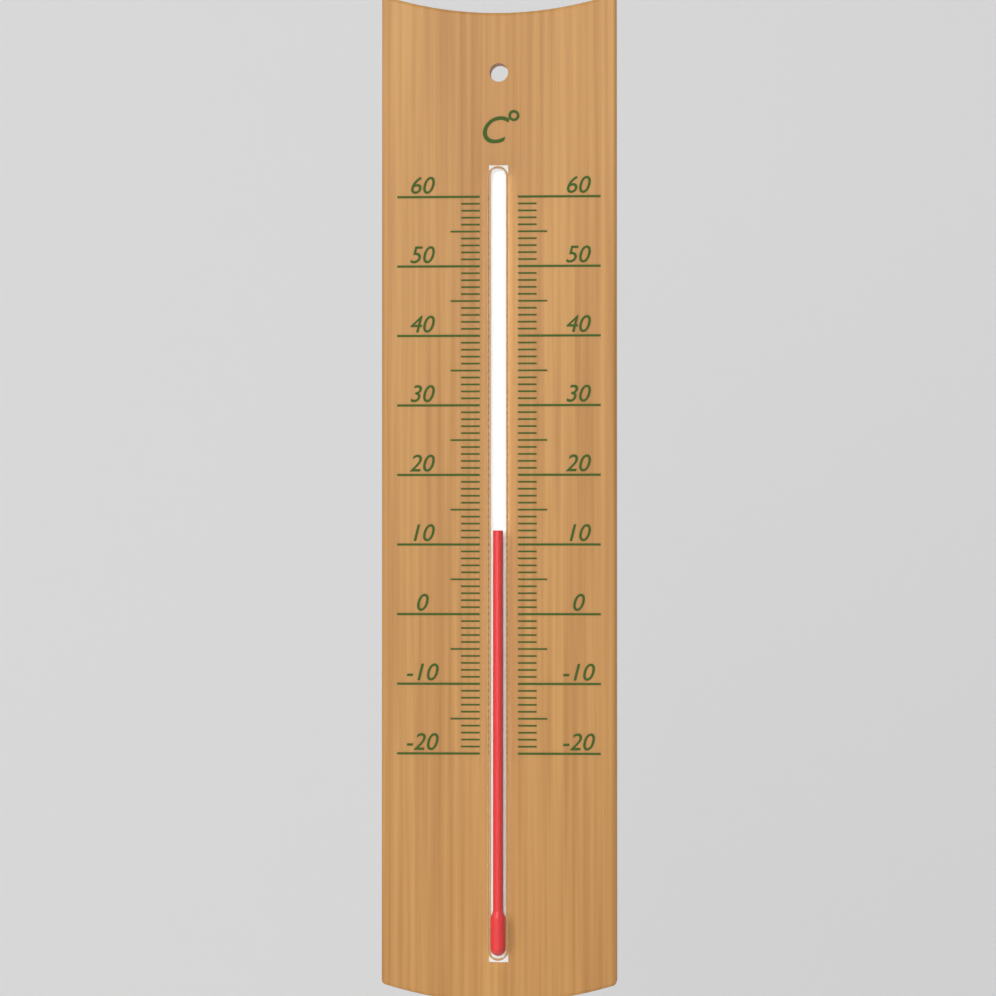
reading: 12 °C
